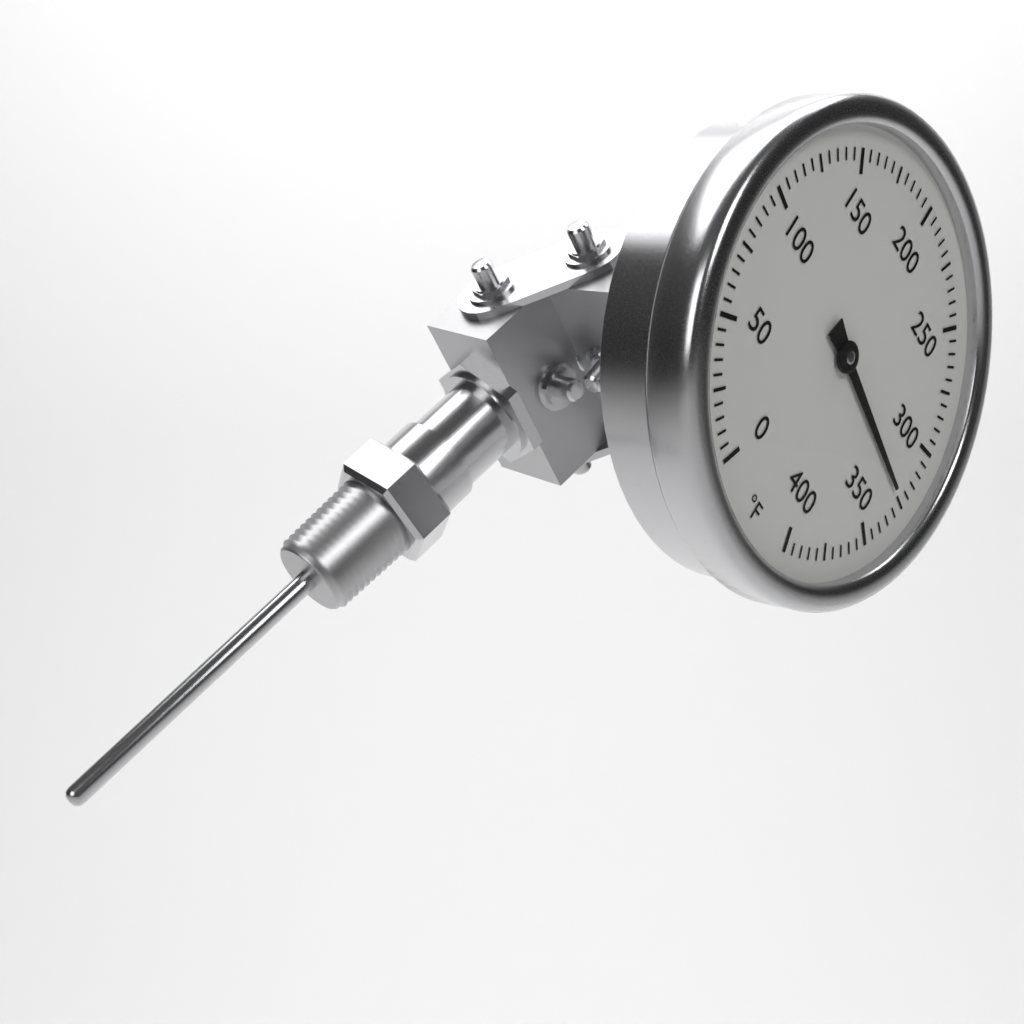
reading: 325 °F
